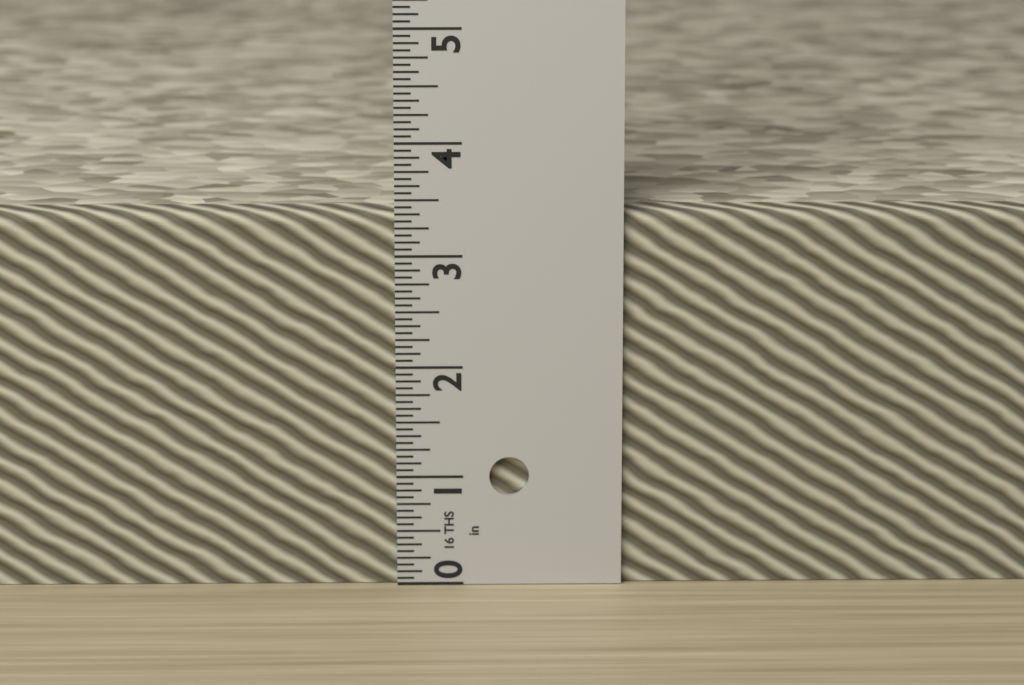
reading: 3.3750 in
